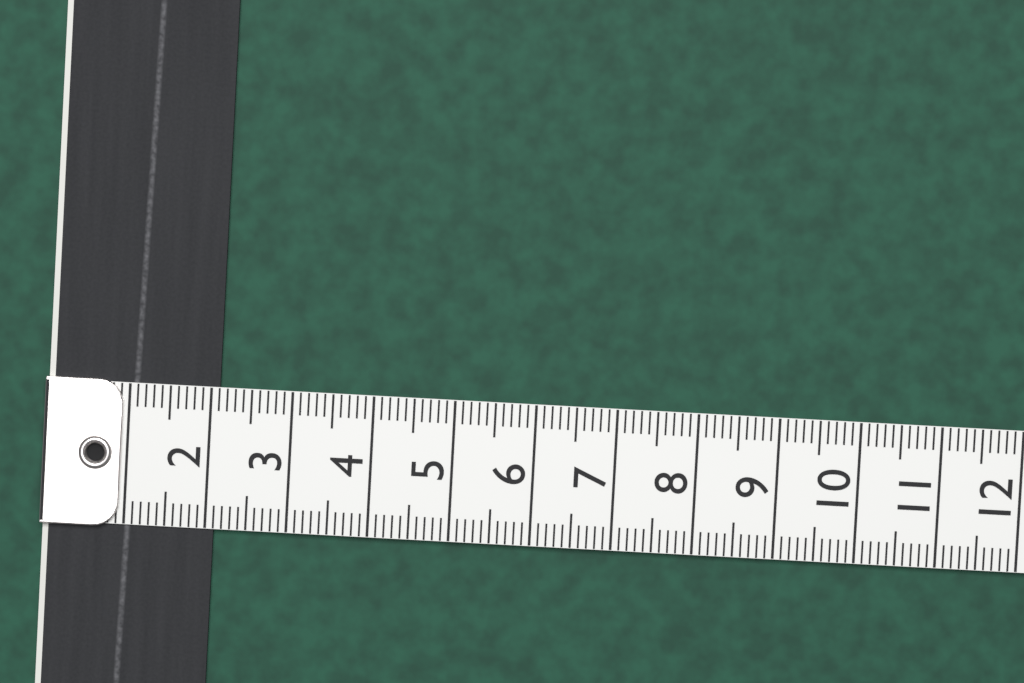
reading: 2.1 (no unit)
